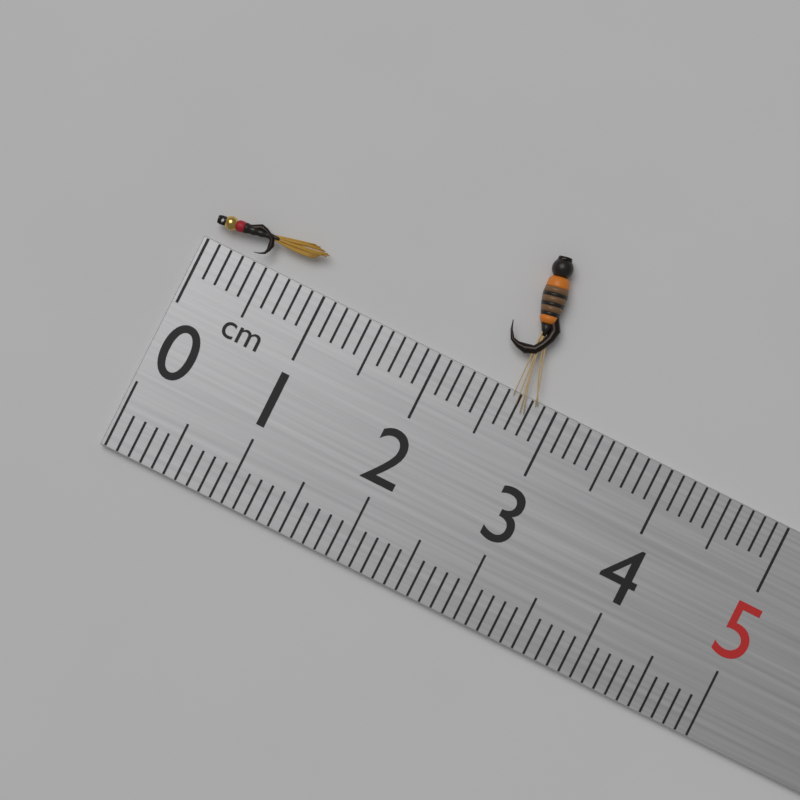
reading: 0.9 cm
